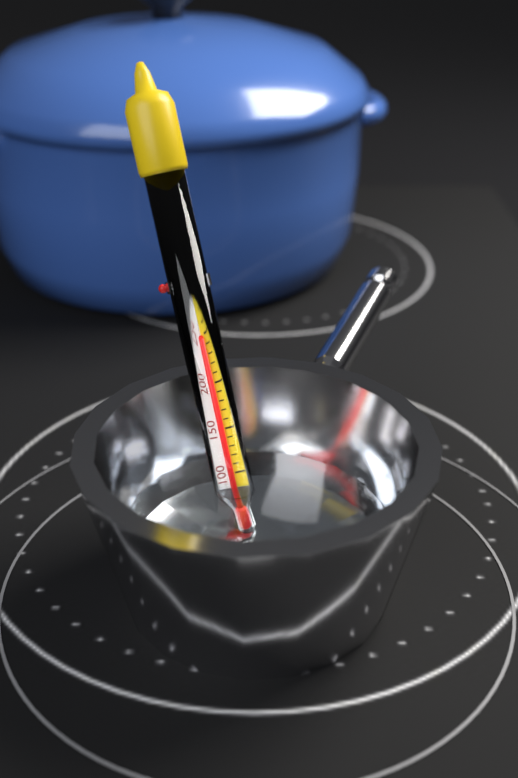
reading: 250 °F
